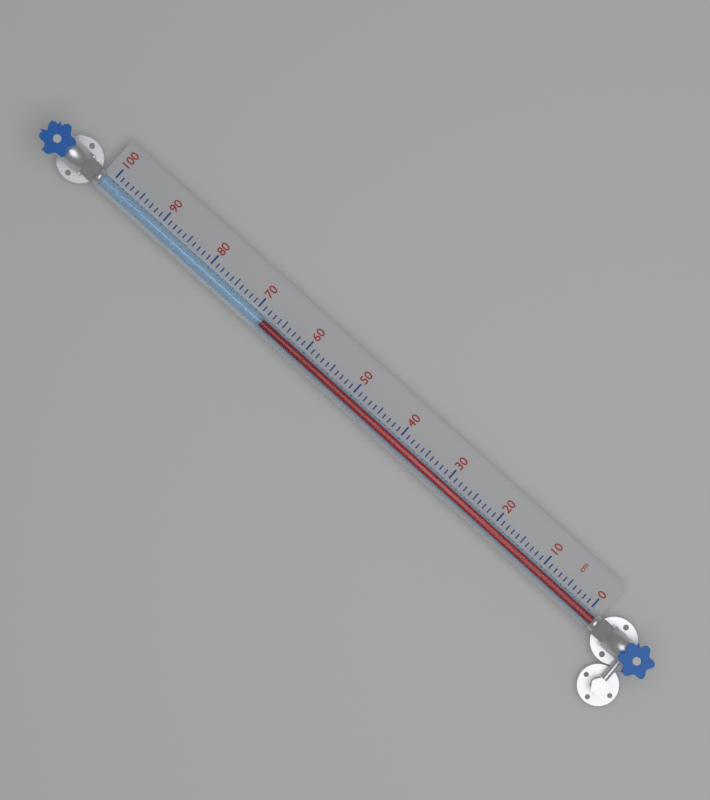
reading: 68 cm
